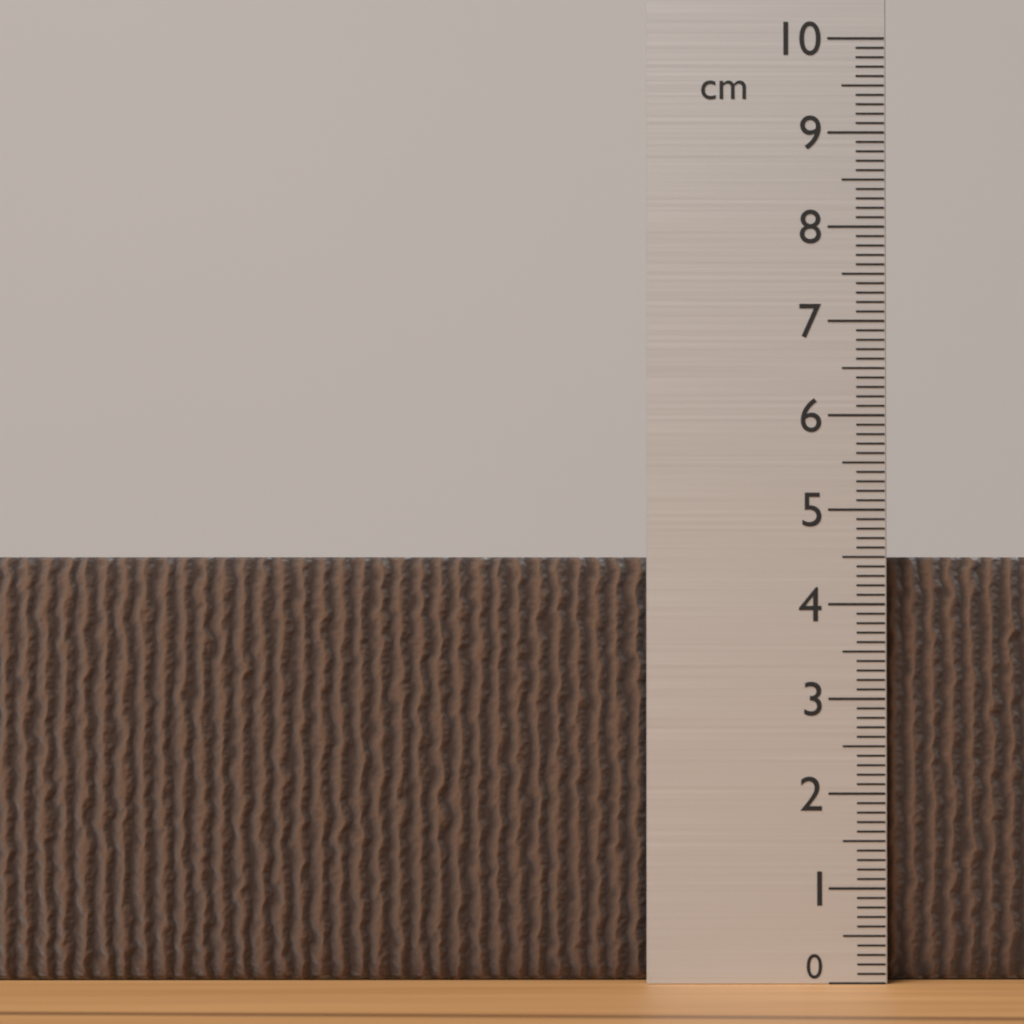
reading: 4.5 cm
